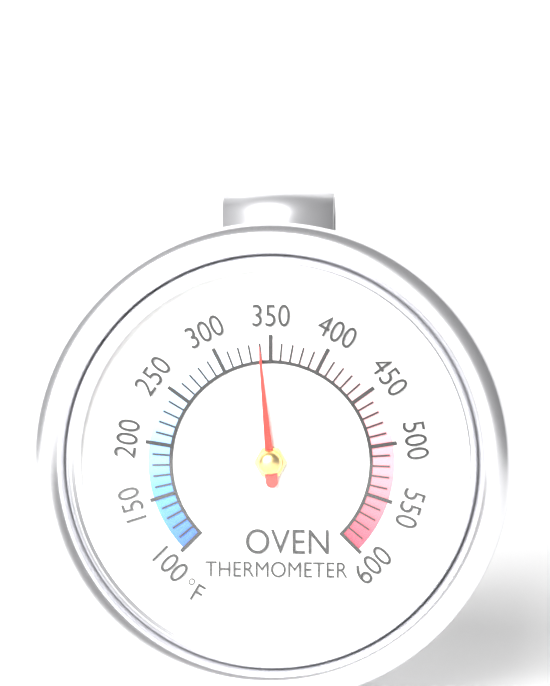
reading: 340 °F
